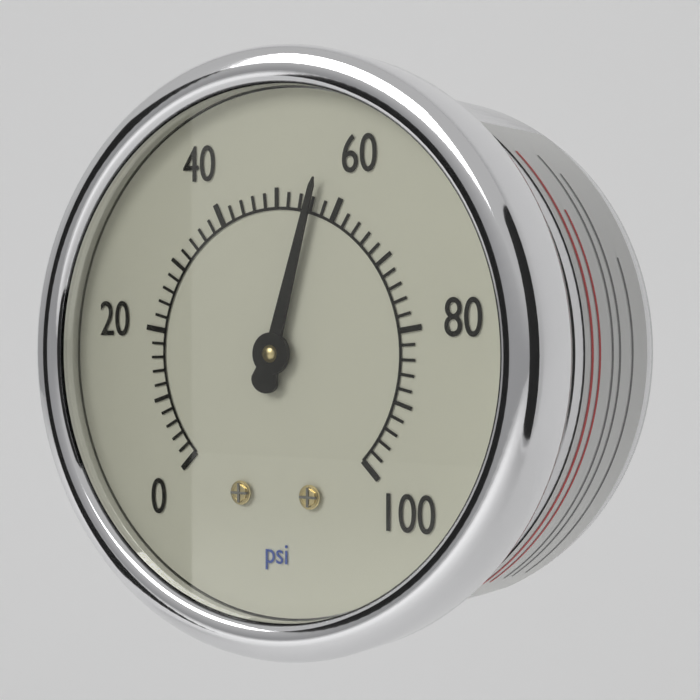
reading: 56 psi
